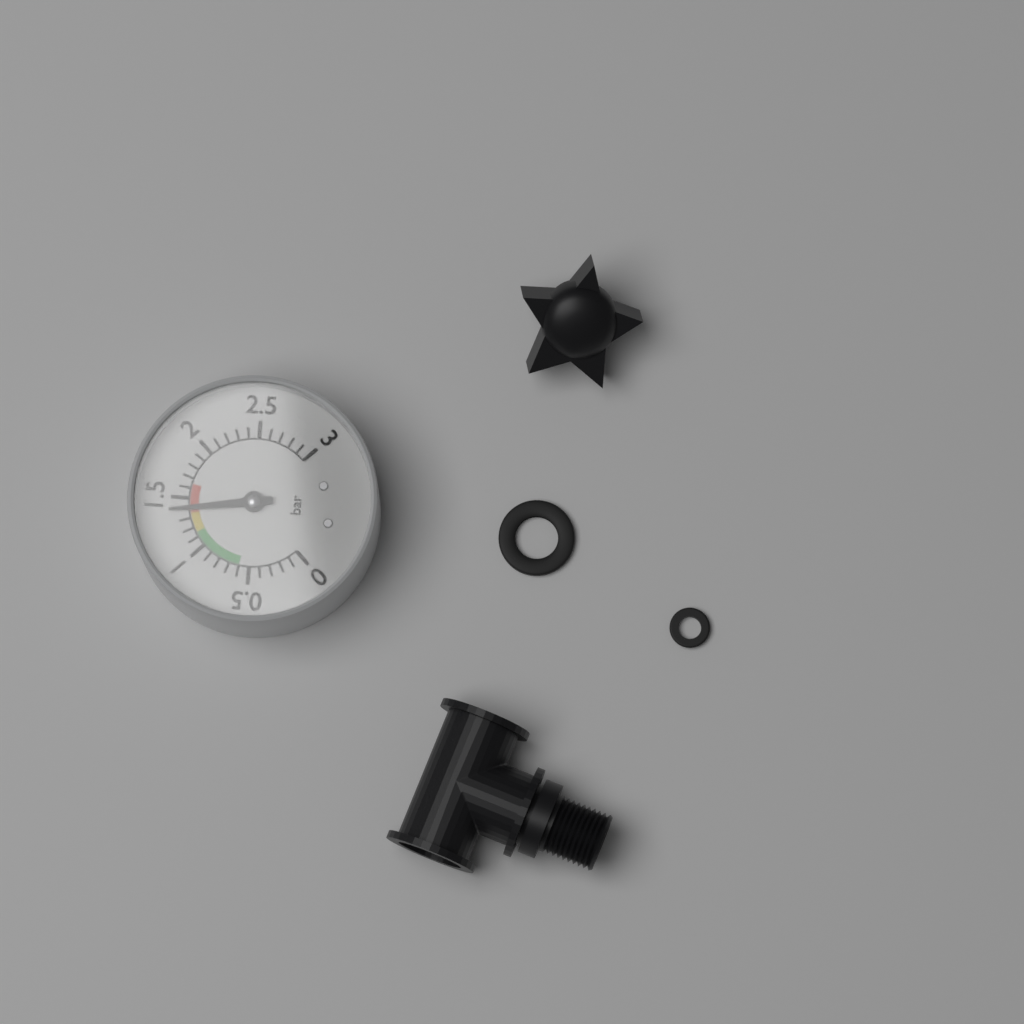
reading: 1.4 bar
